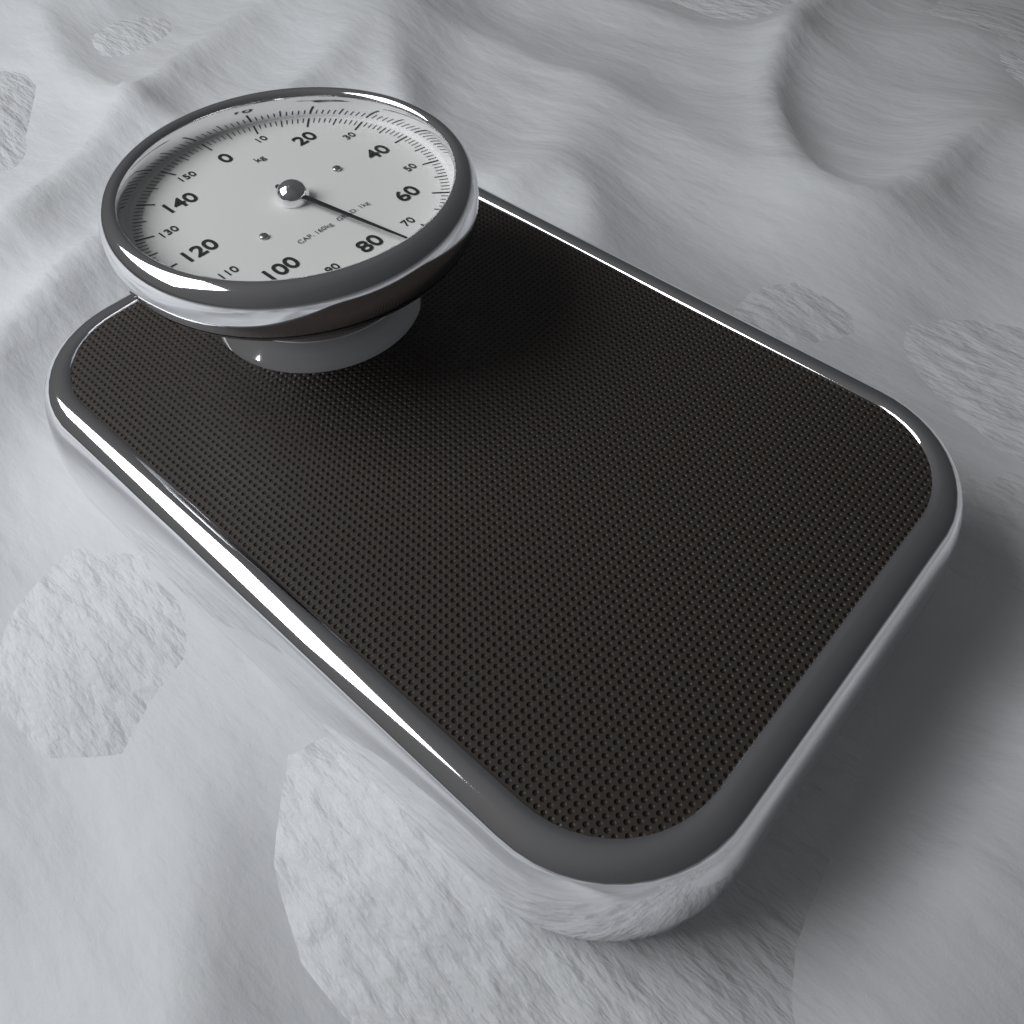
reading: 76 kg
